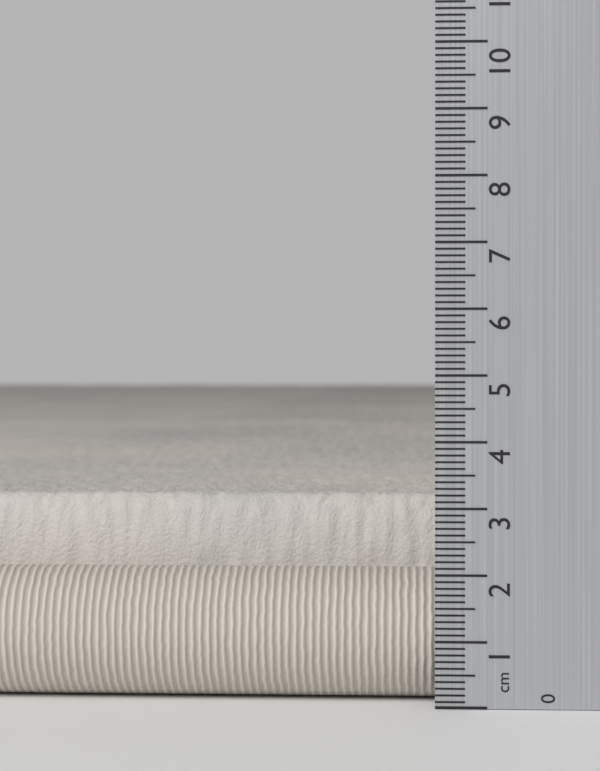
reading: 3.1 cm
